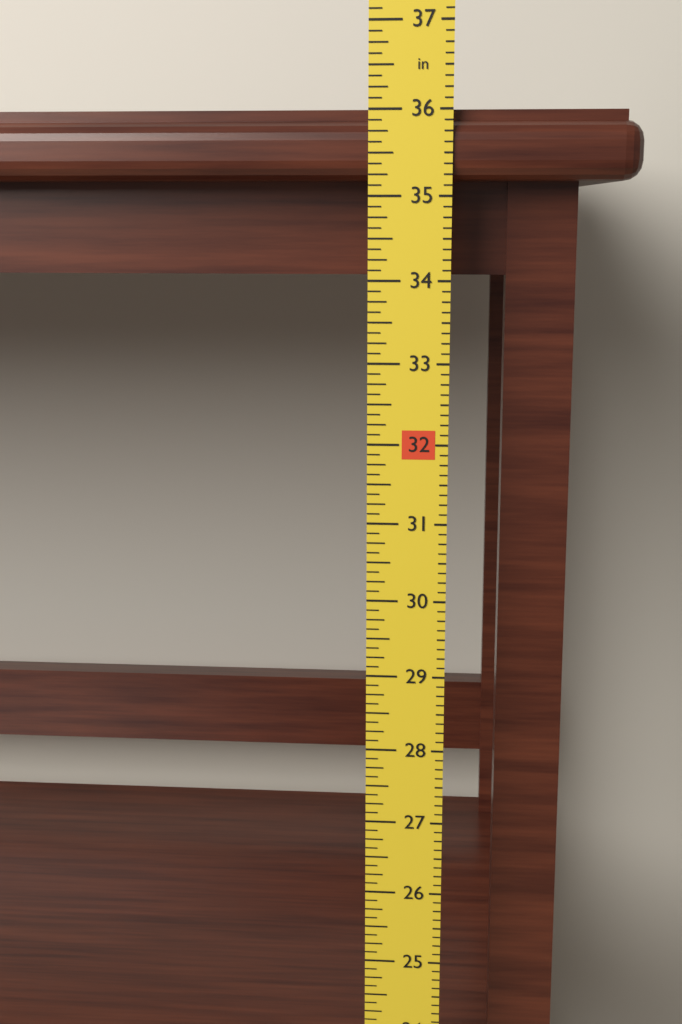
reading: 36.000 in
